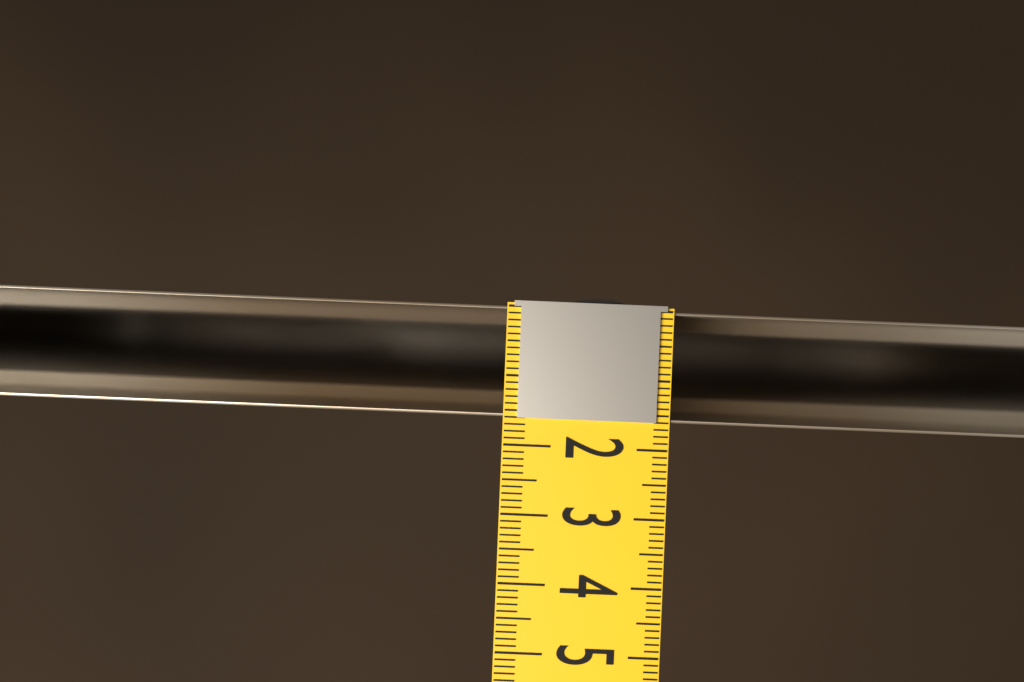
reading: 1.6 (no unit)
